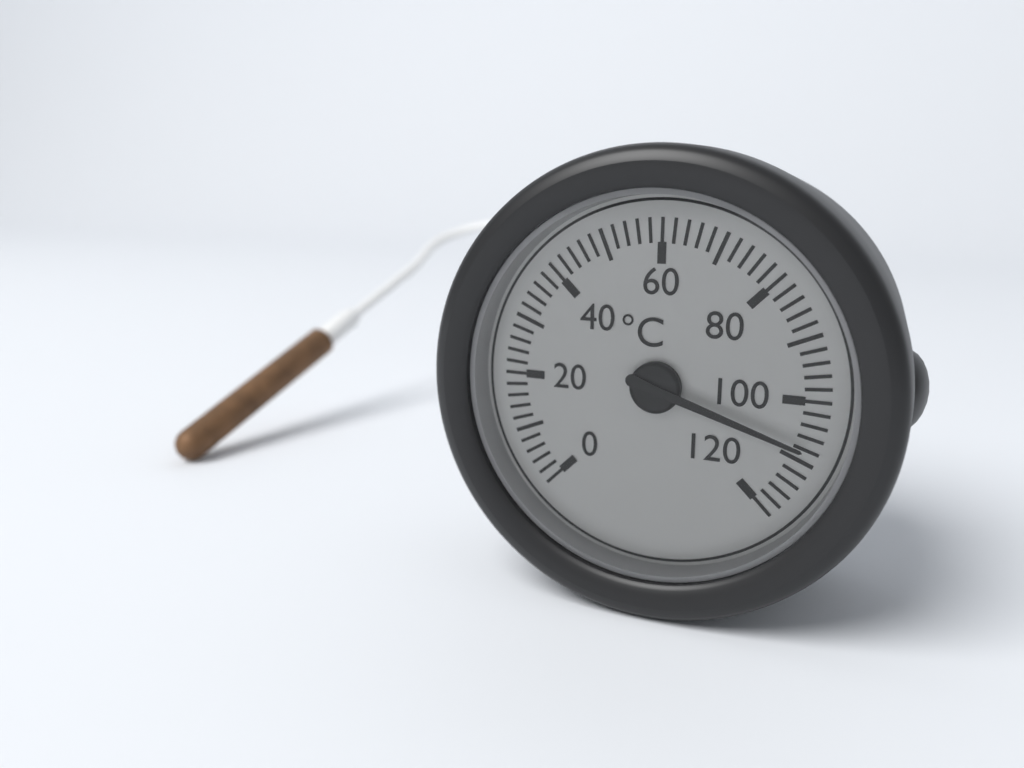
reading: 108 °C
